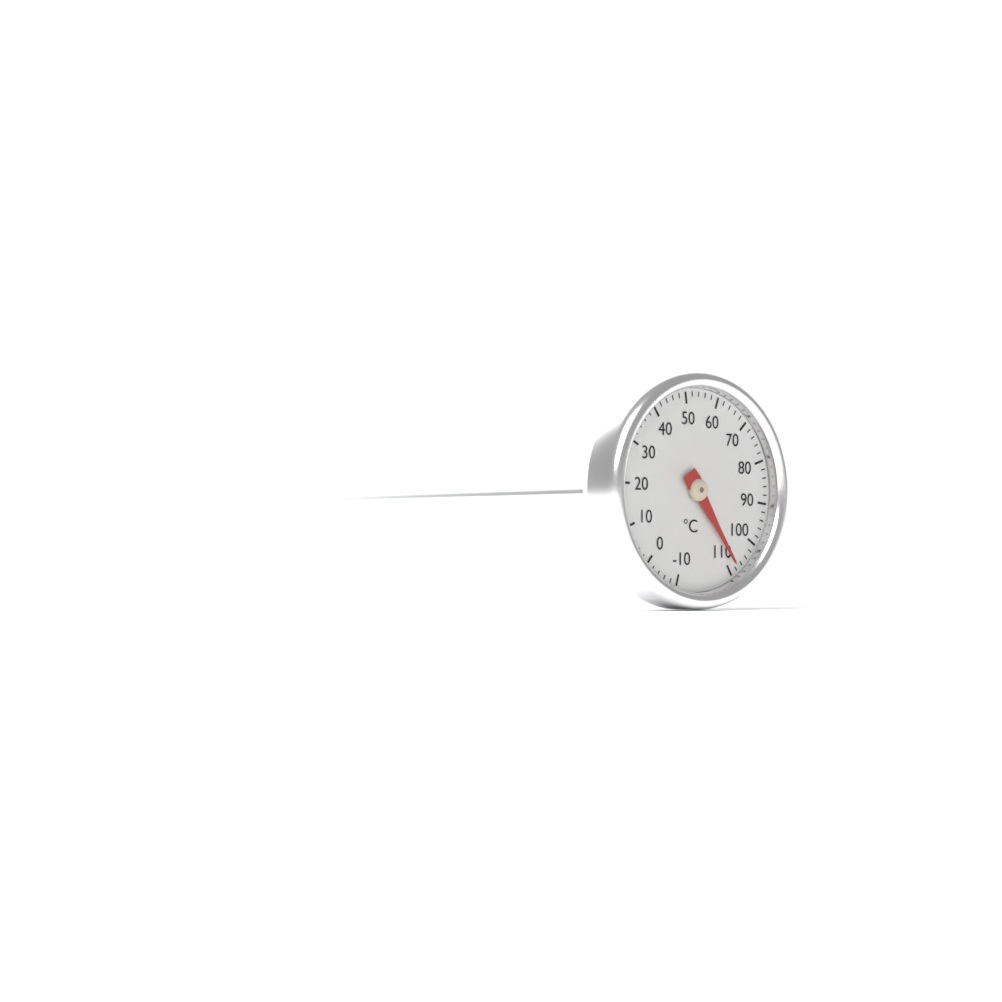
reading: 108 °C
